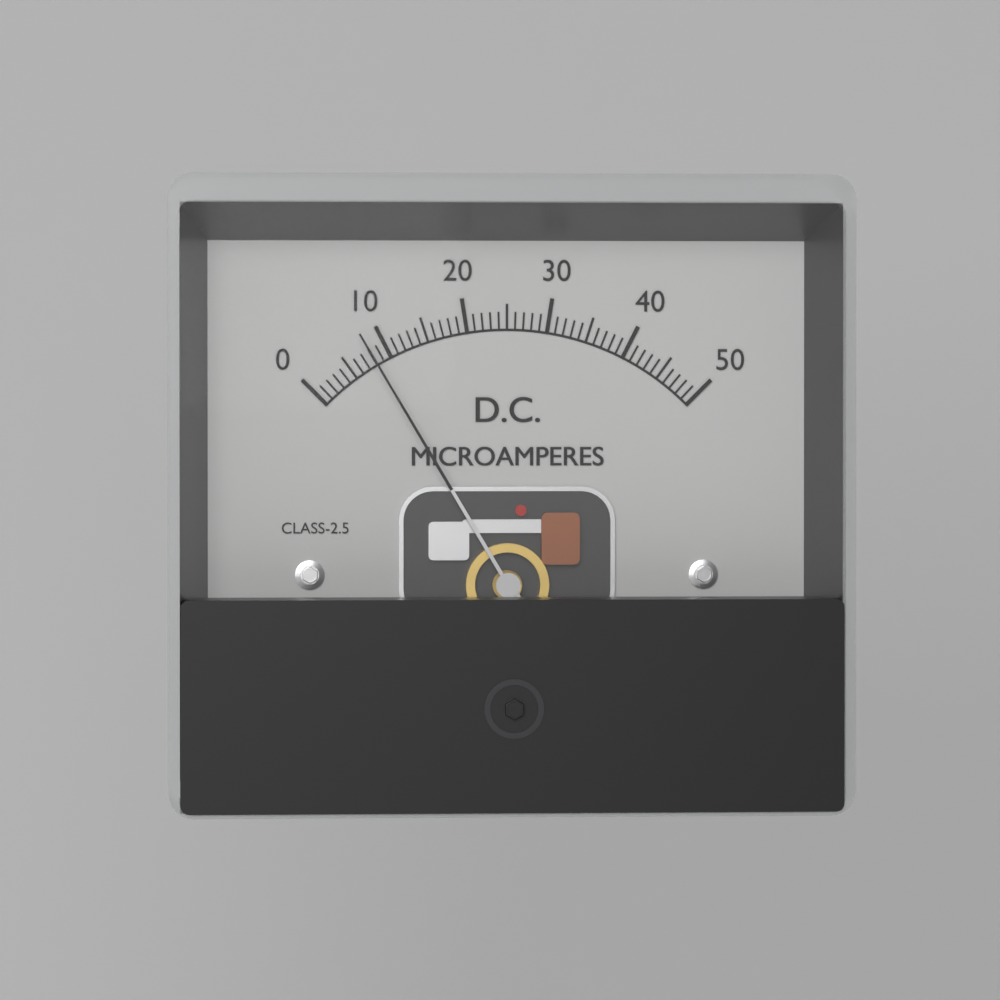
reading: 8 µA
